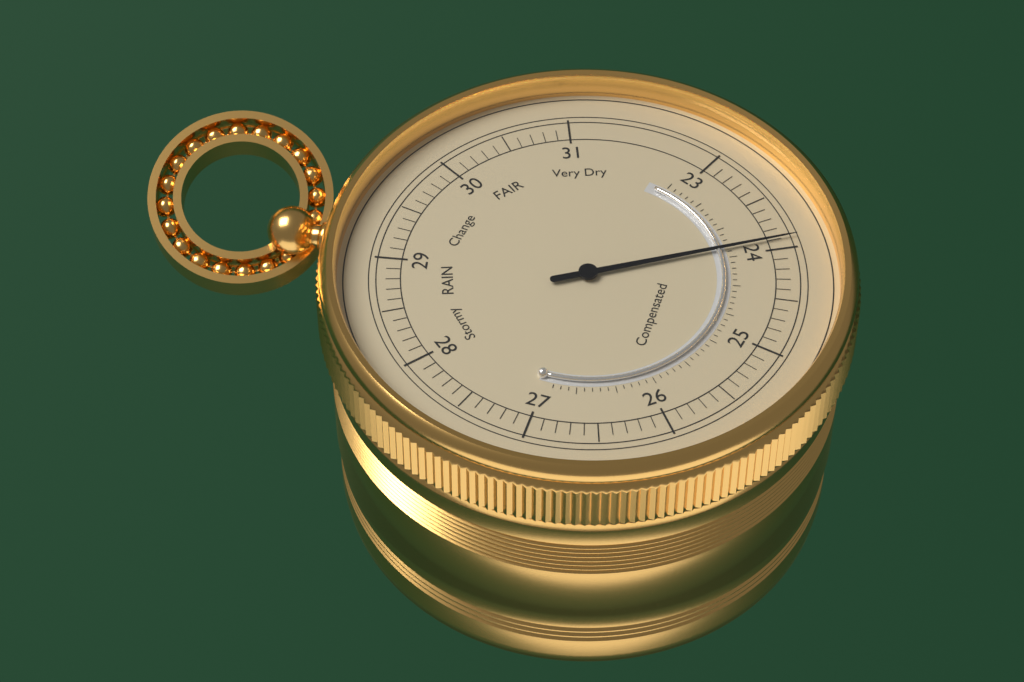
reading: 23.9 (no unit)
